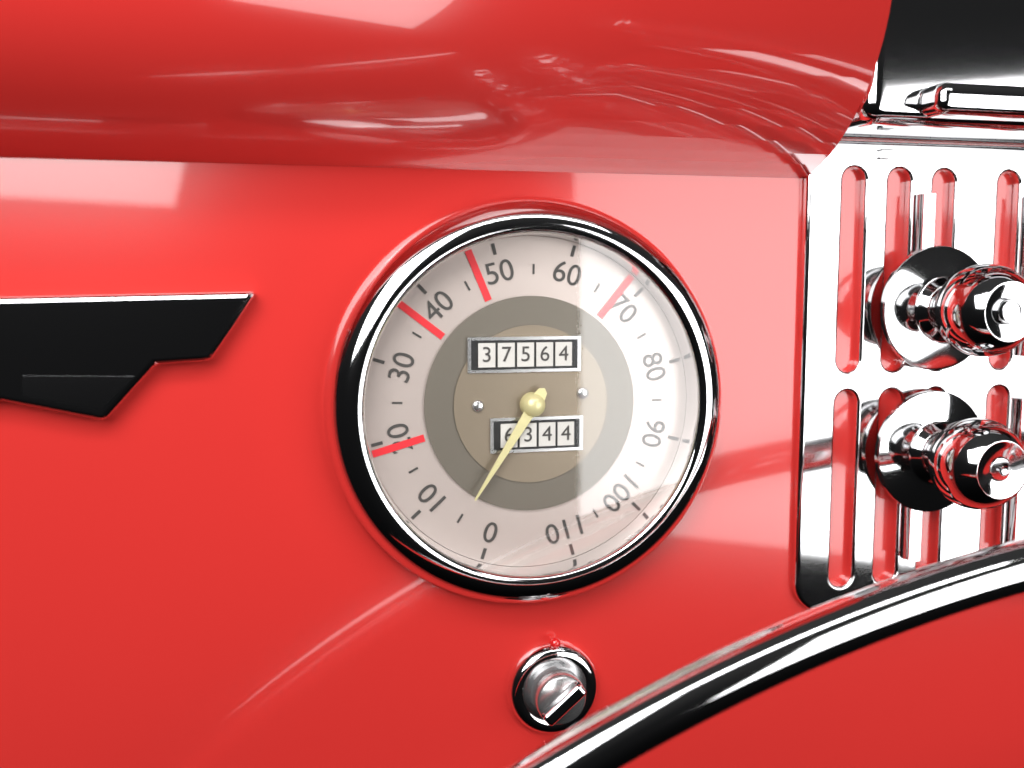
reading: 5 mph
